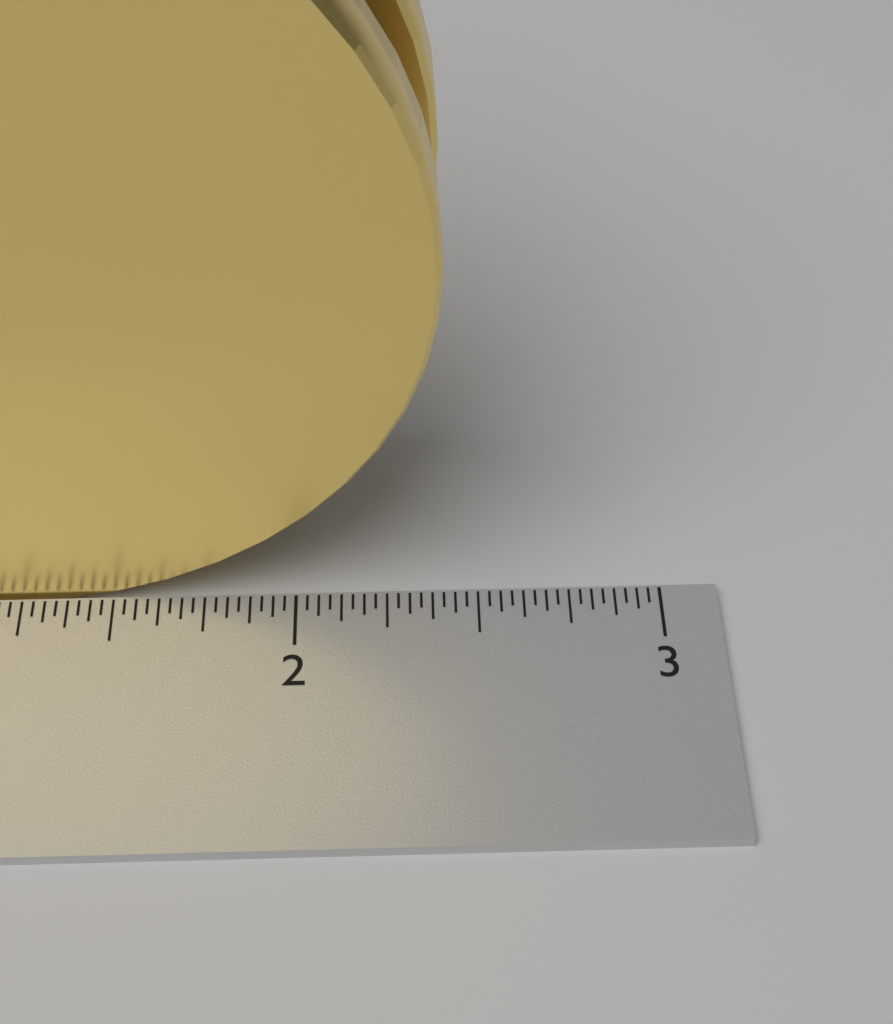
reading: 2.40625 inch
